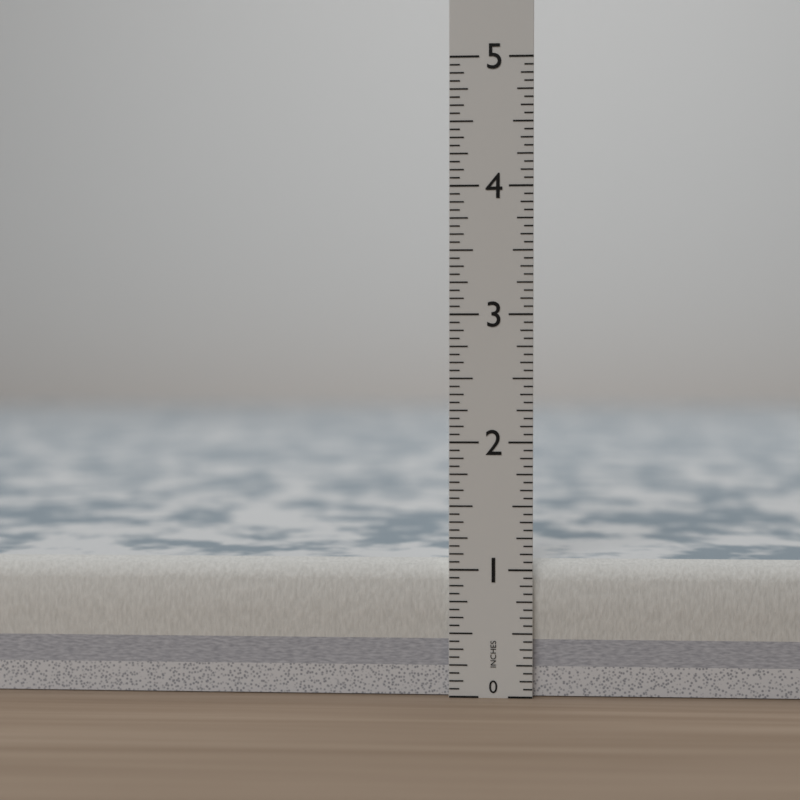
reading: 1.0625 in
